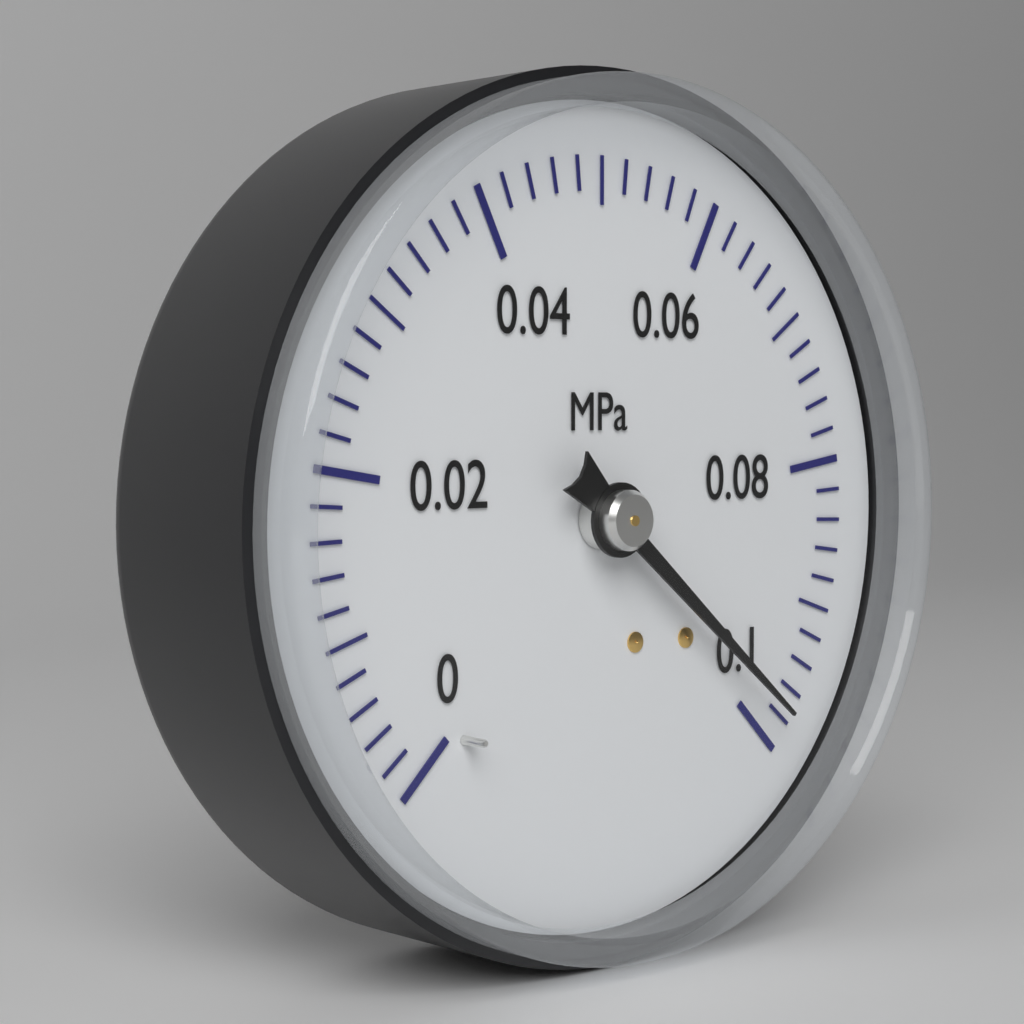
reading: 0.098 MPa
